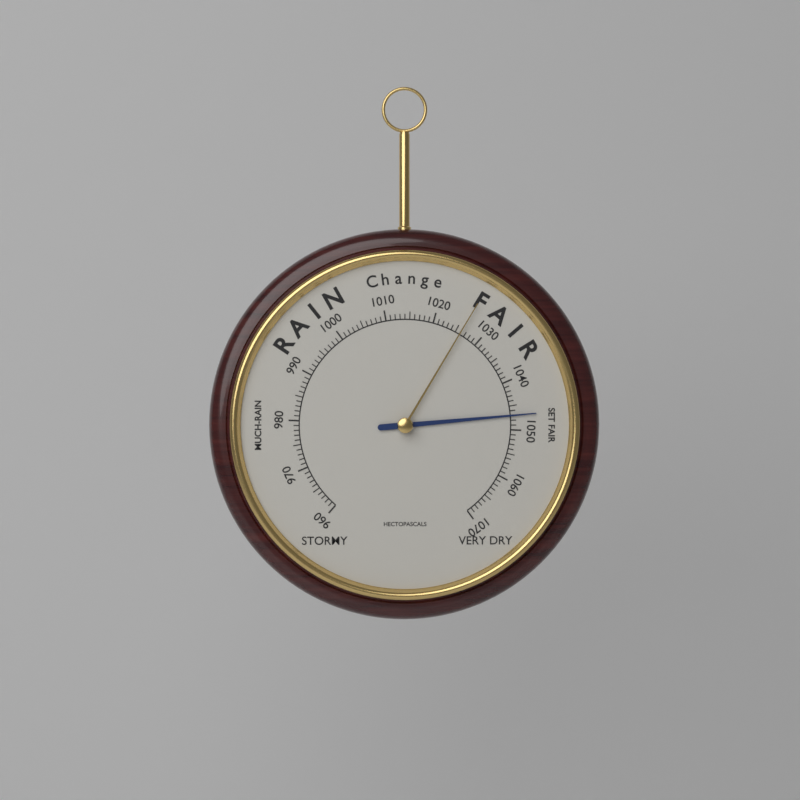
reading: 1047 hPa
